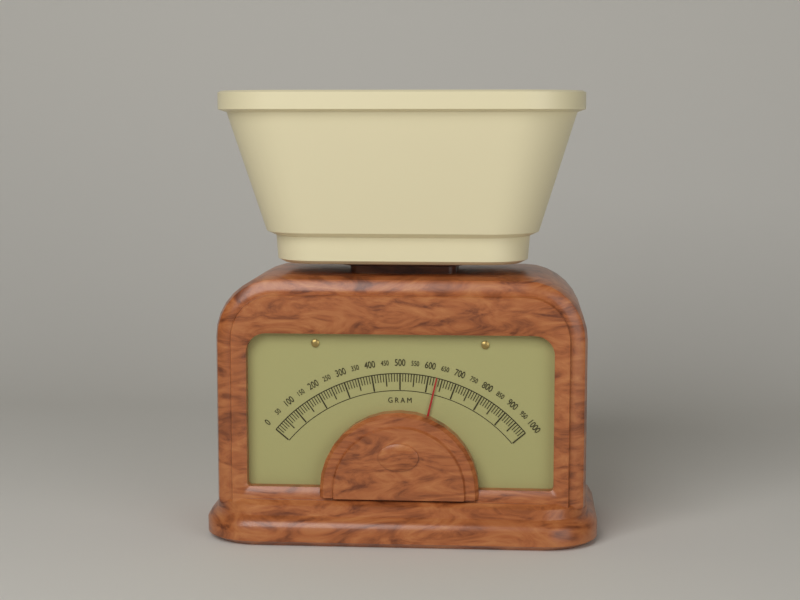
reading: 630 g
